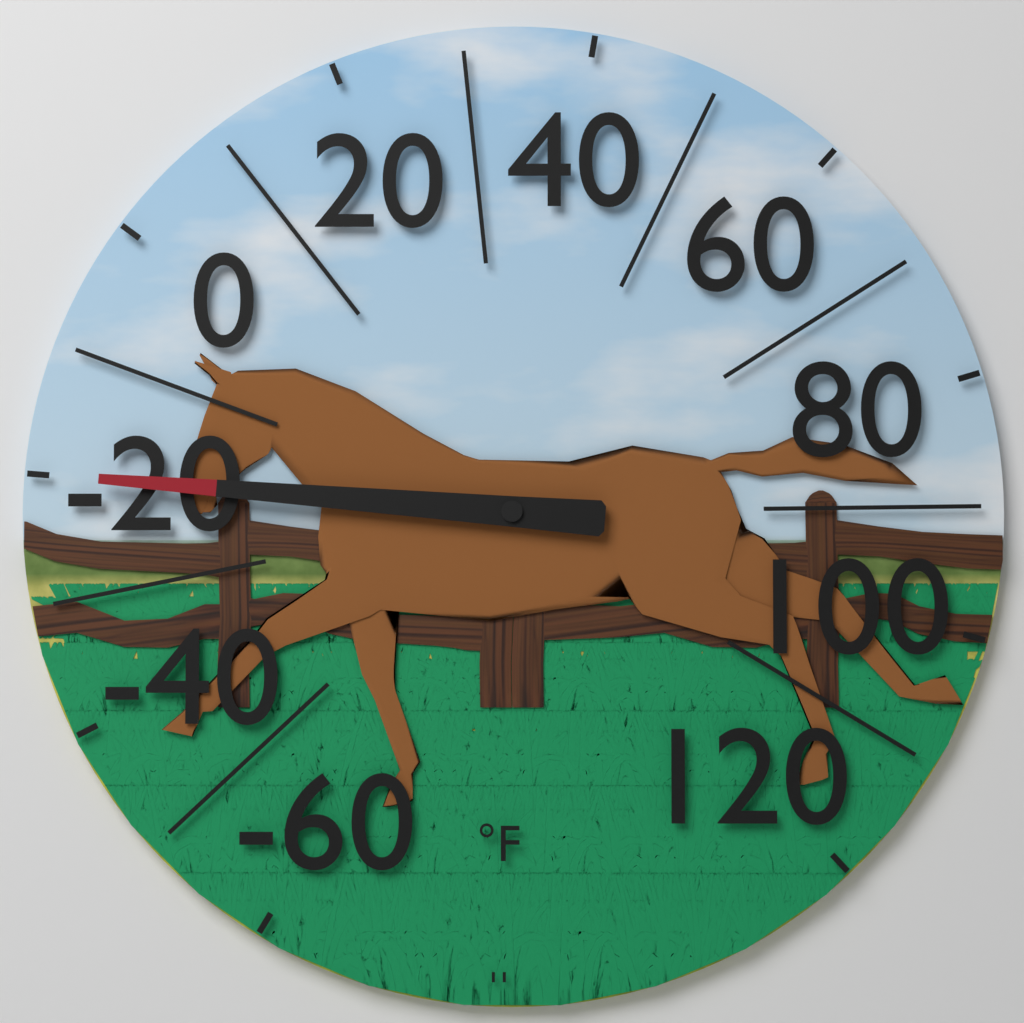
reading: -20 °F
